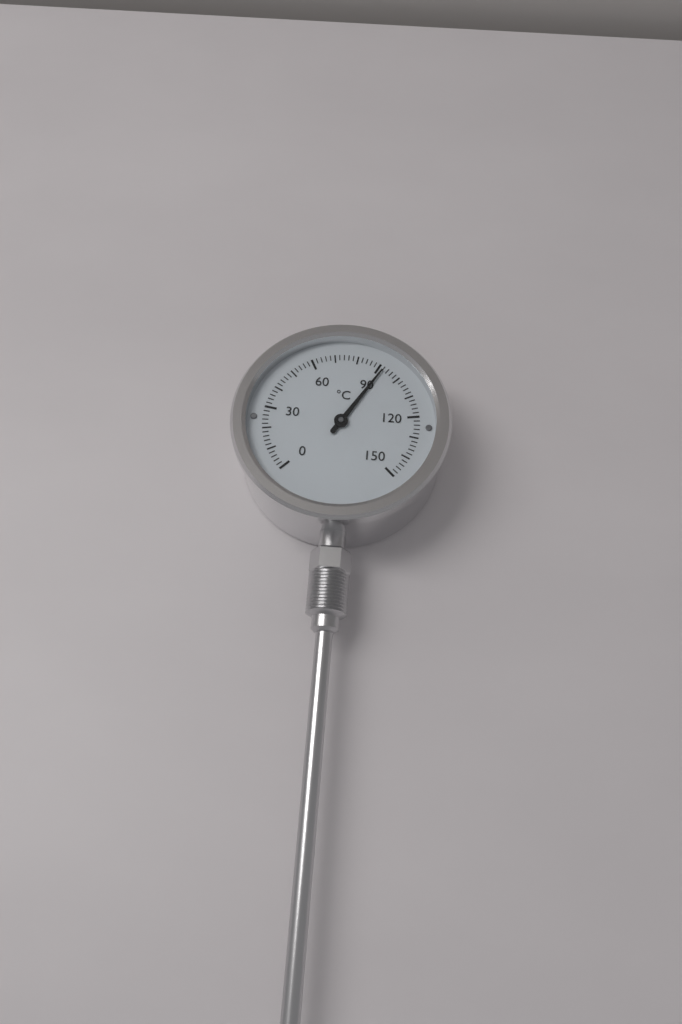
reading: 92 °C
